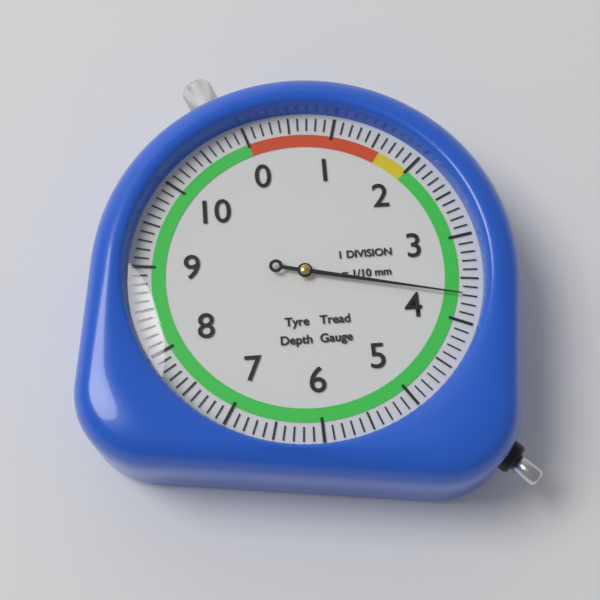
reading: 3.7 mm
